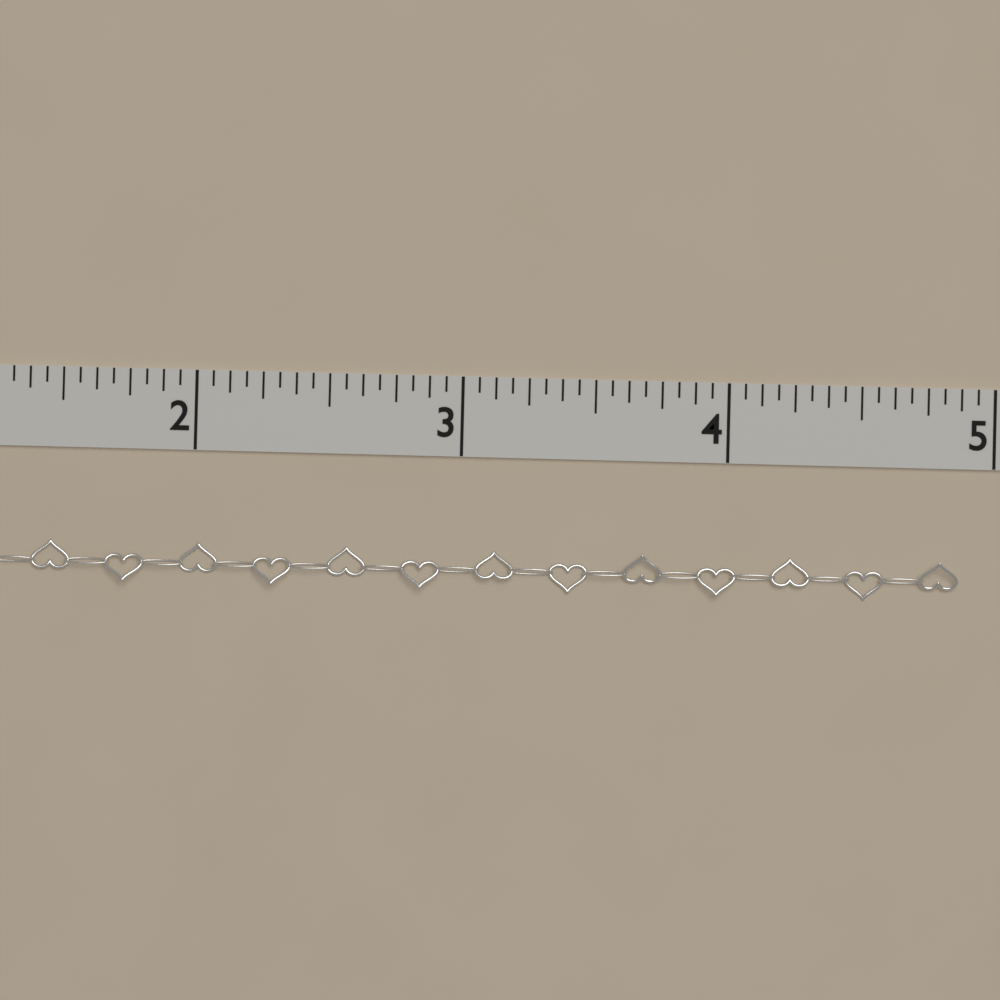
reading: 4.8750 in
